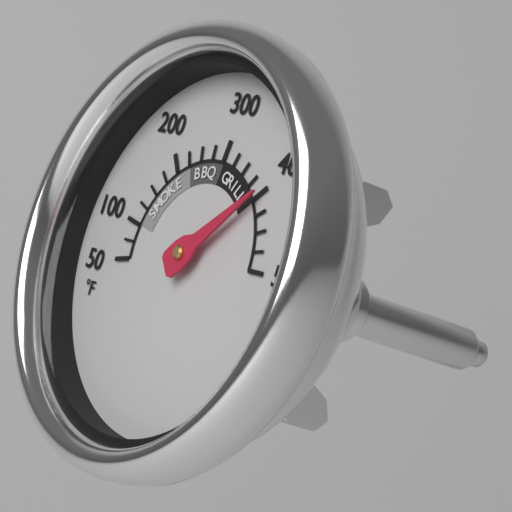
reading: 400 °F
